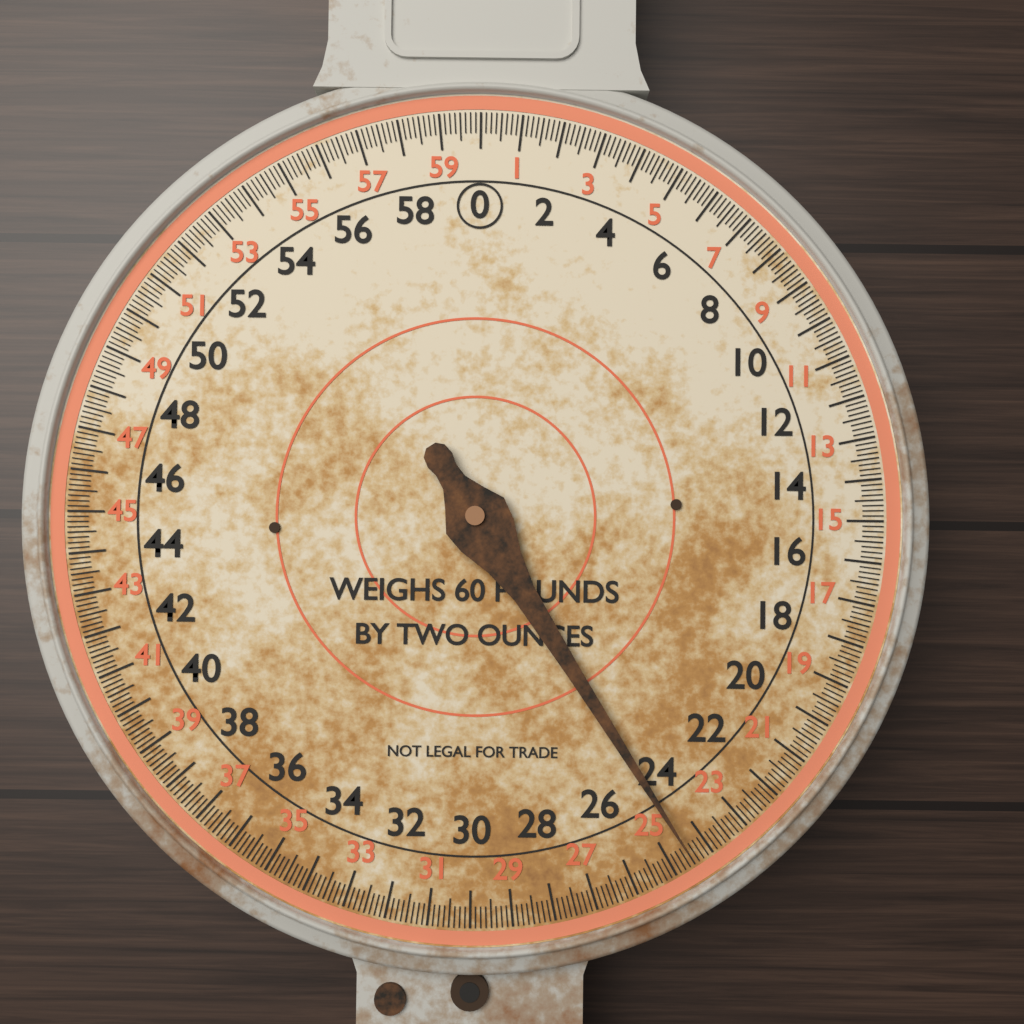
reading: 24.500 lb
